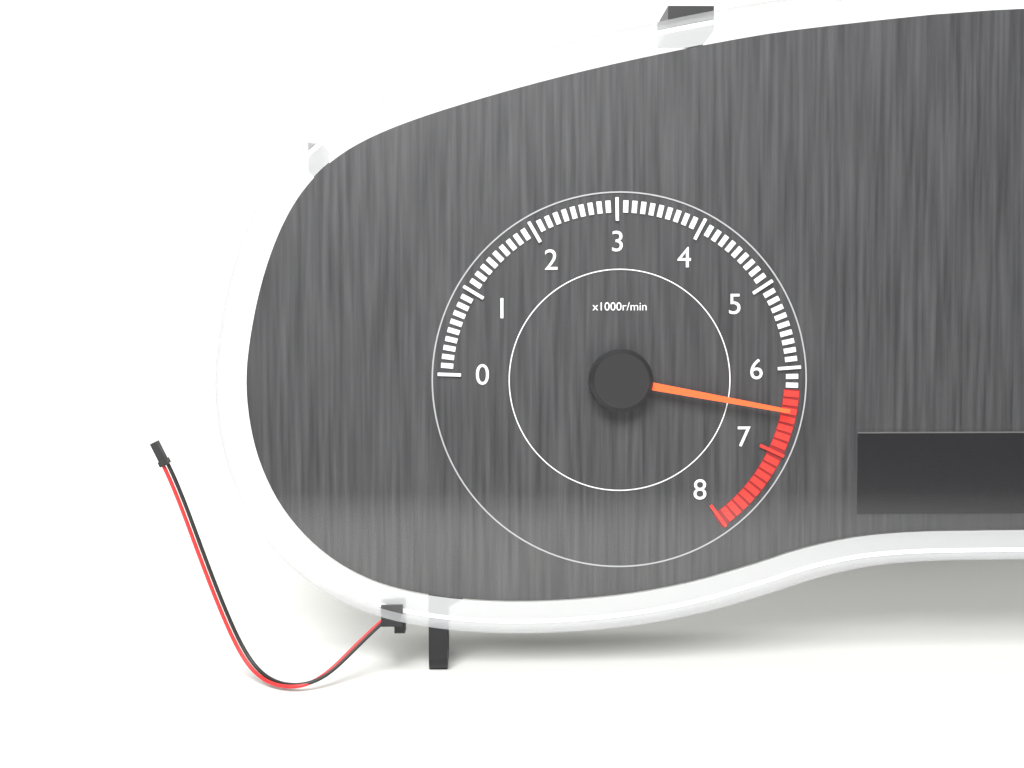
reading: 6500 r/min
